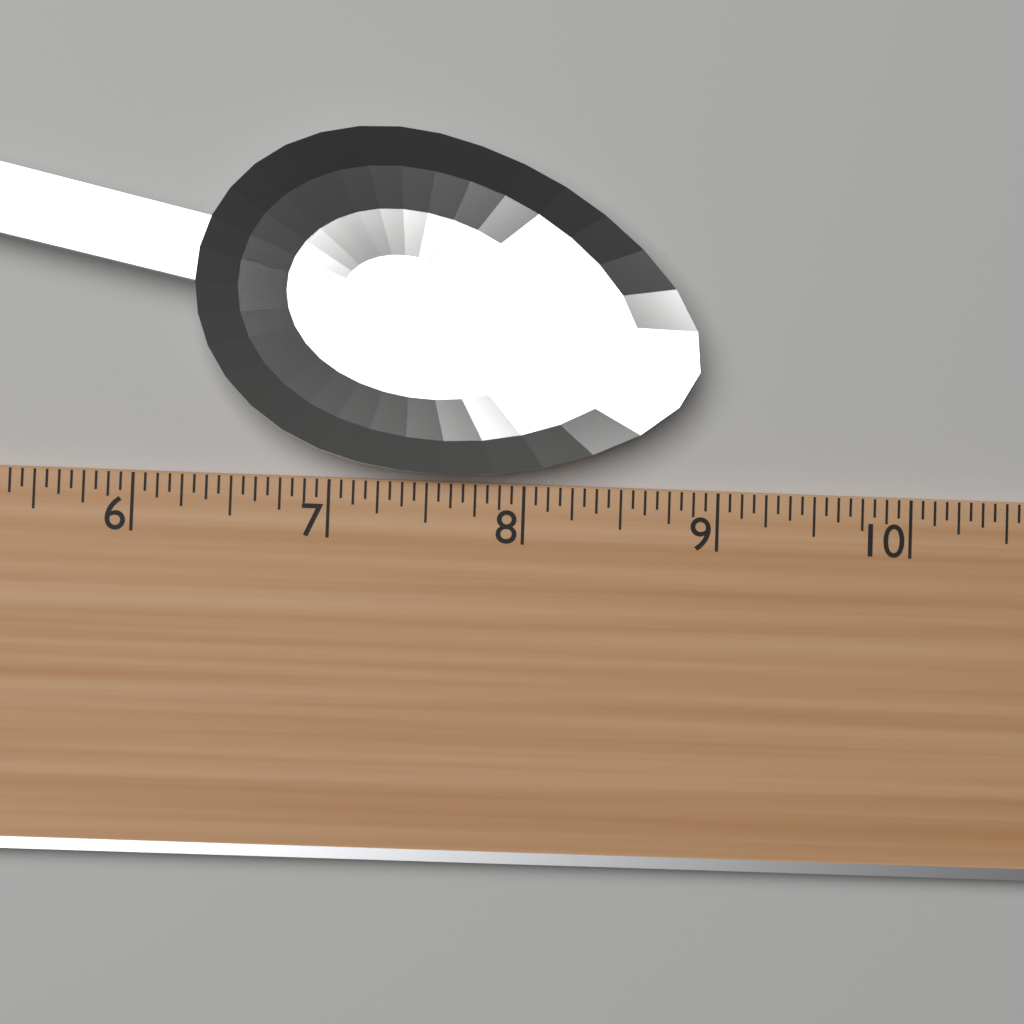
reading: 8.8750 (no unit)
